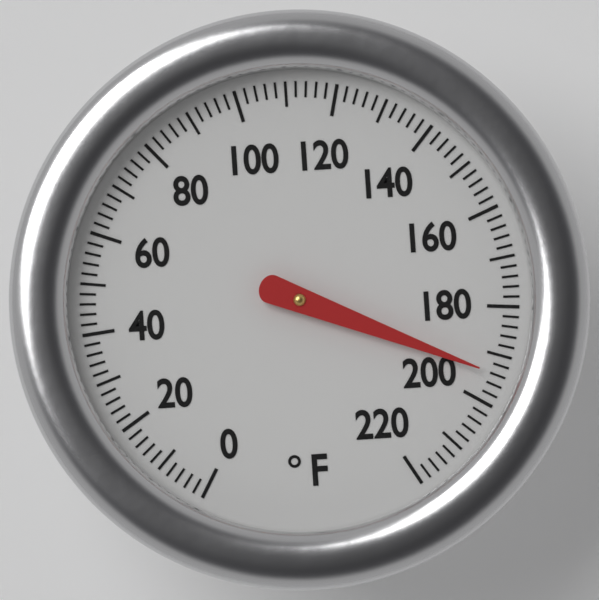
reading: 194 °F
